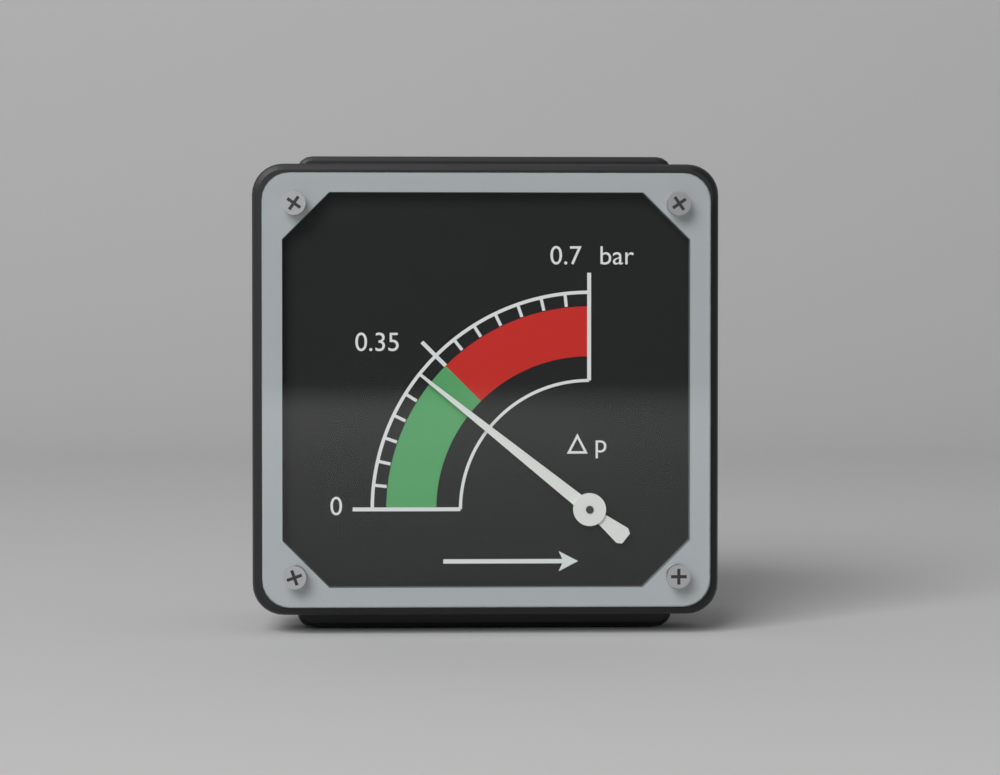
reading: 0.30 bar
